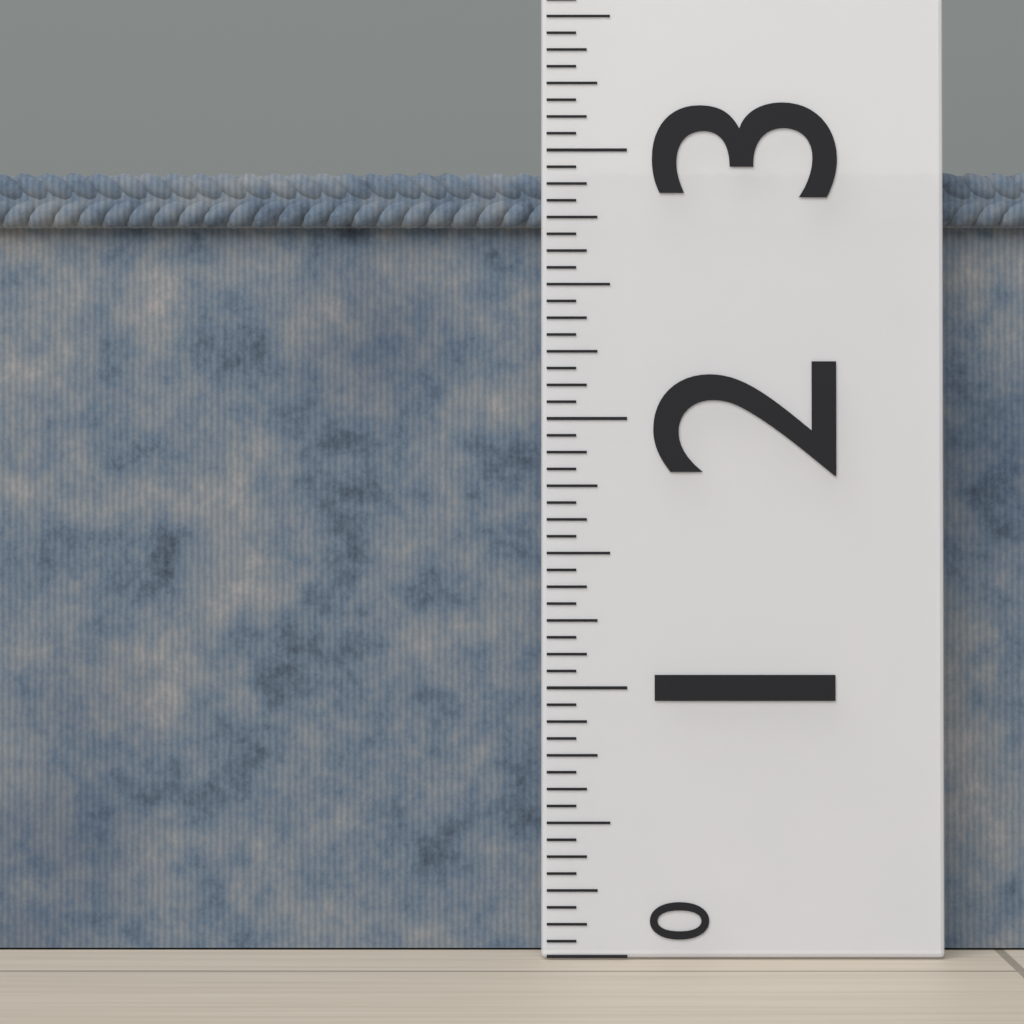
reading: 2.9375 (no unit)
